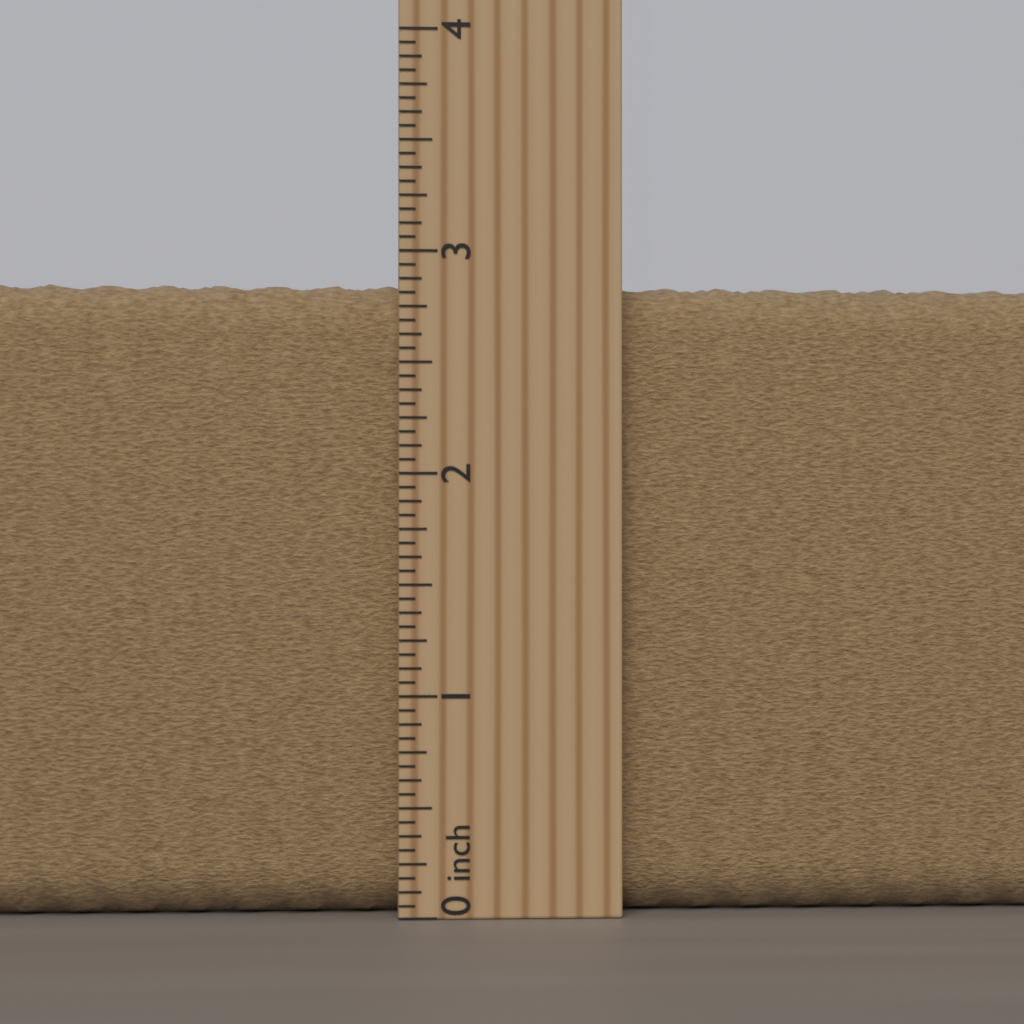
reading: 2.8750 inch
